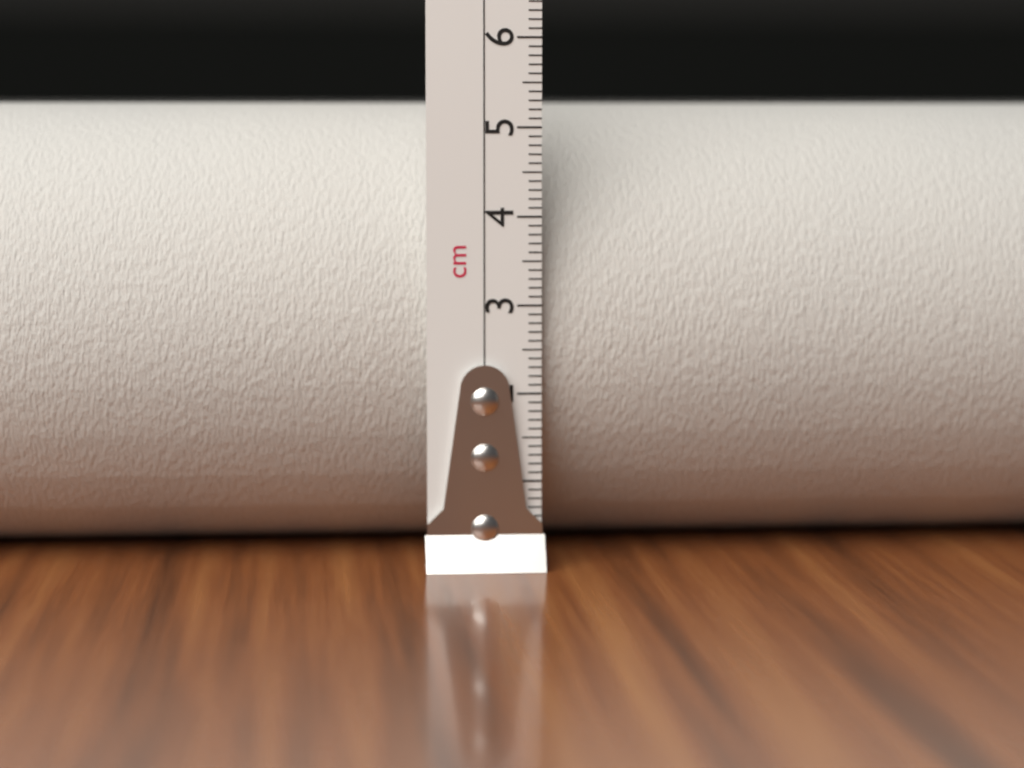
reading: 5.3 cm
